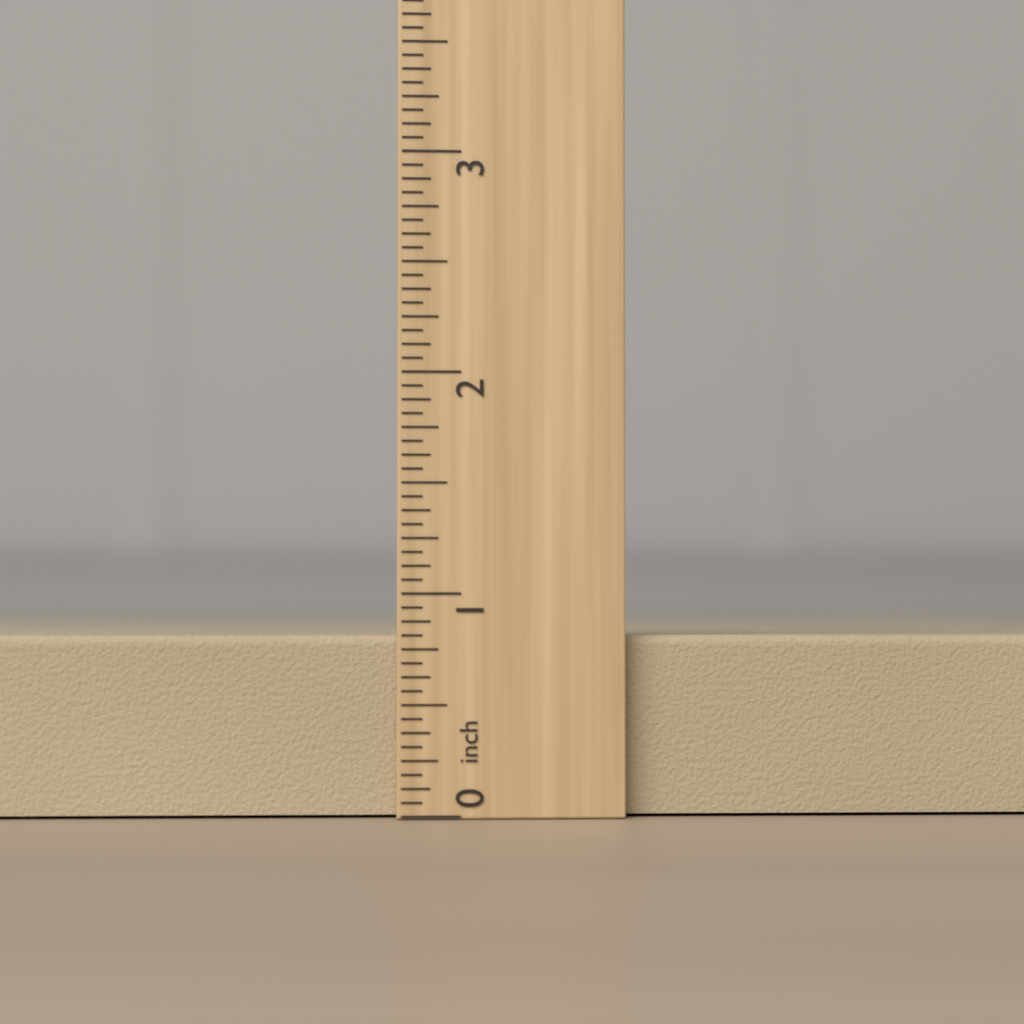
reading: 0.8125 inch
